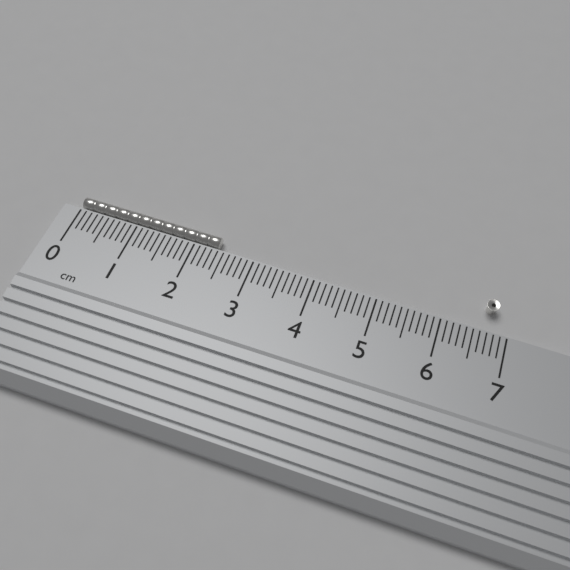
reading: 2.4 cm
